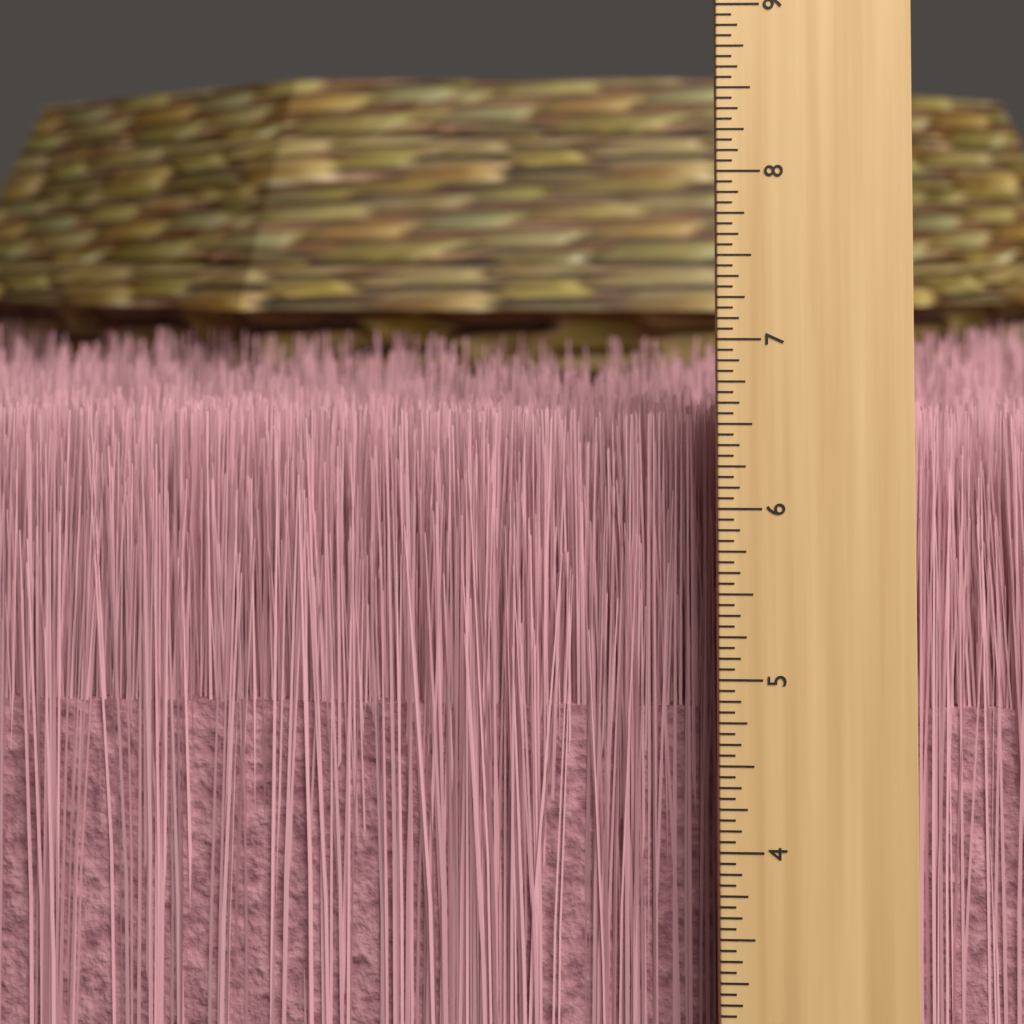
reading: 6.5000 inch
